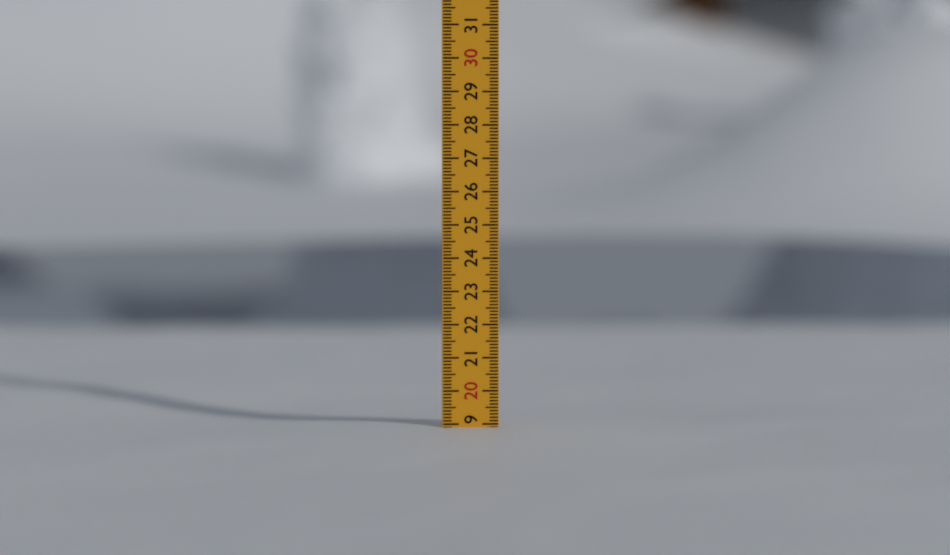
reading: 18.9 (no unit)
